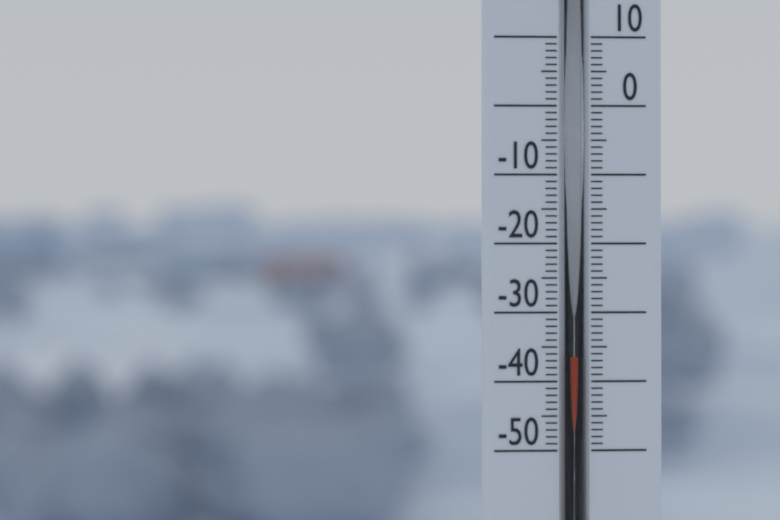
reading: -36 (no unit)
